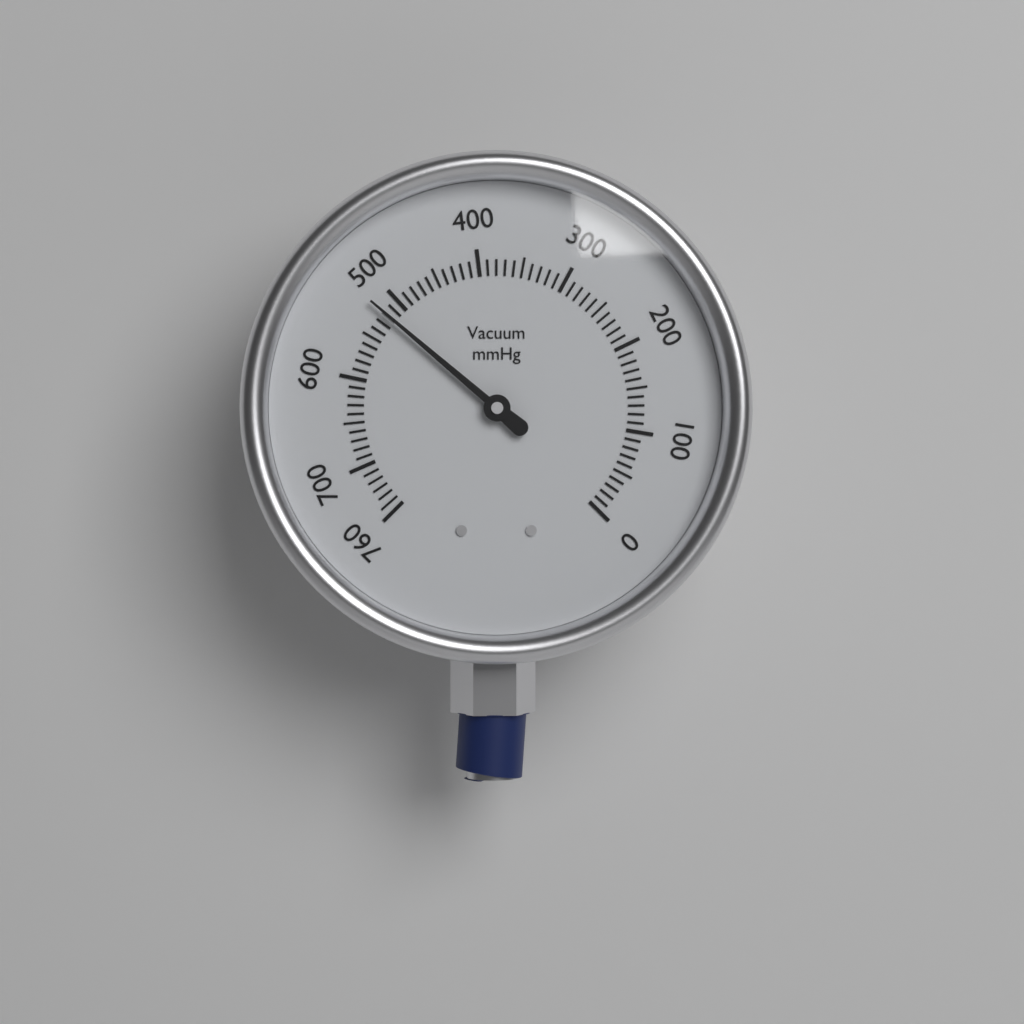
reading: 520 mmHg
